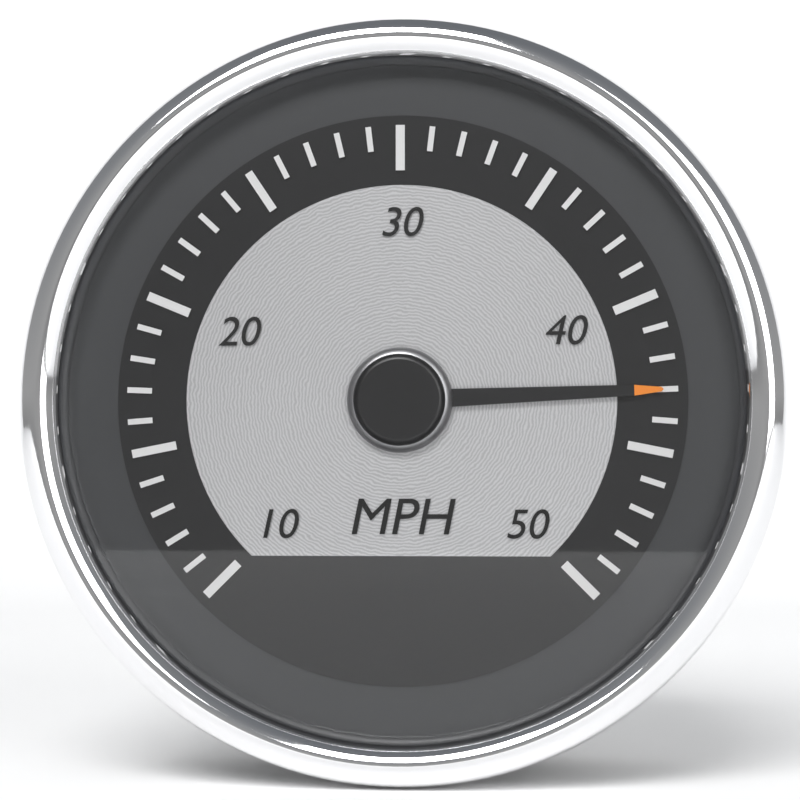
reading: 43 mph
